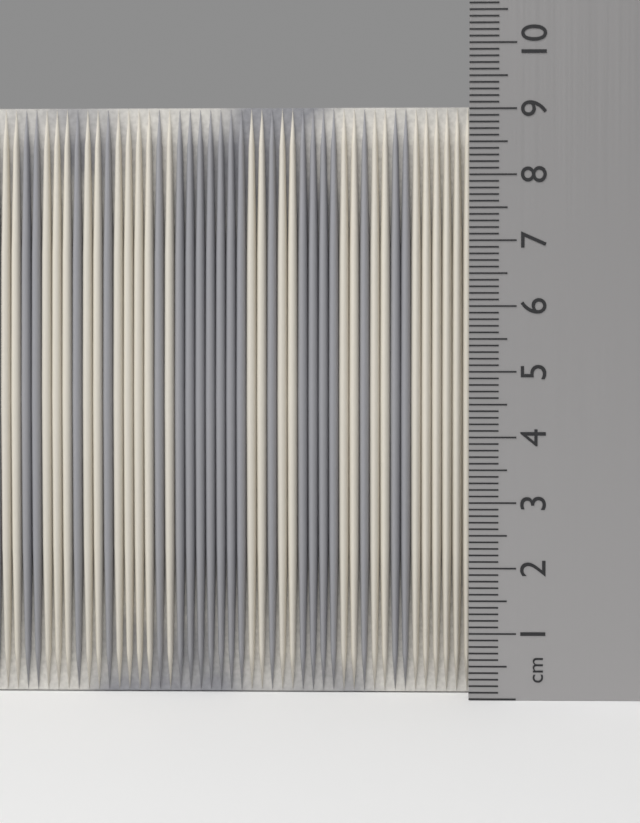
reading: 9.1 cm
